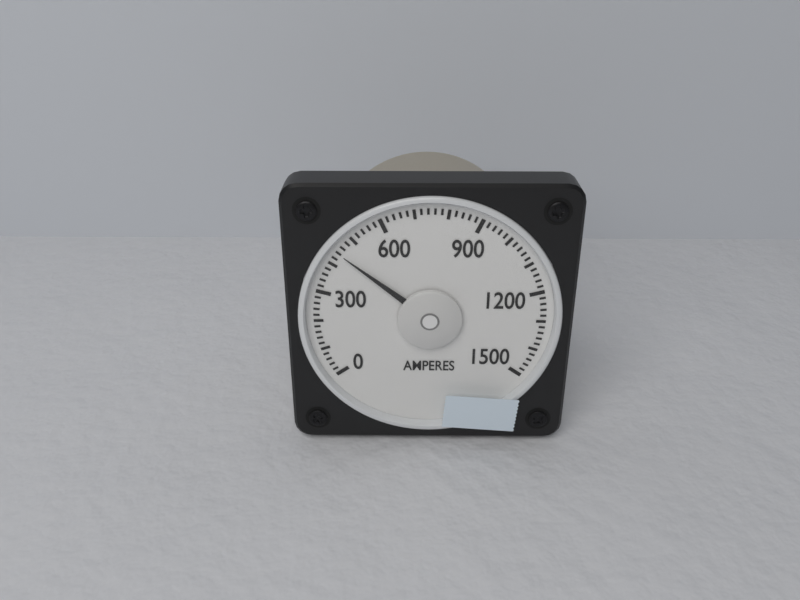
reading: 440 A
